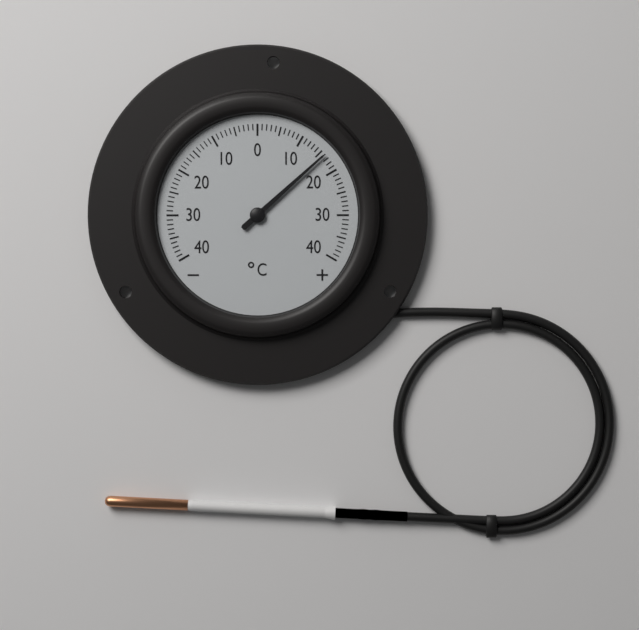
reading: 16 °C
